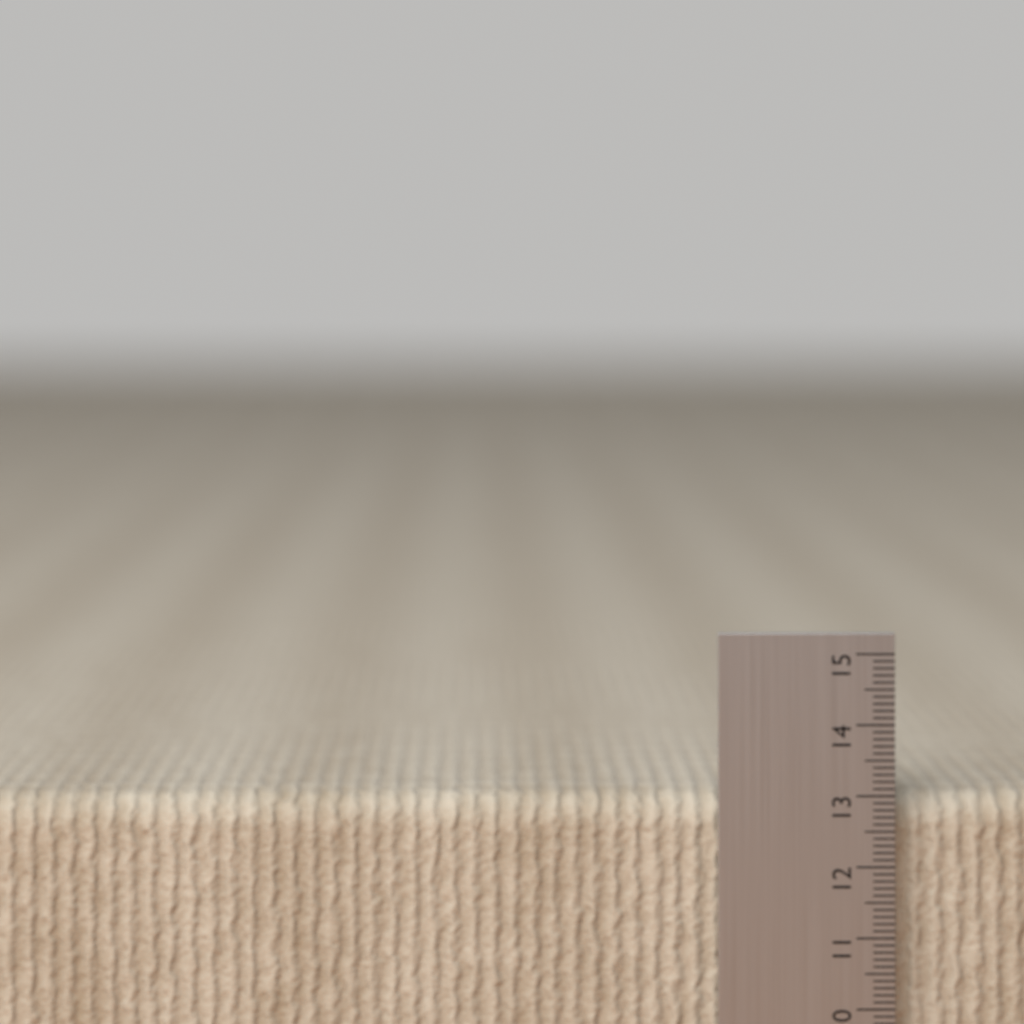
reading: 13.0 cm
